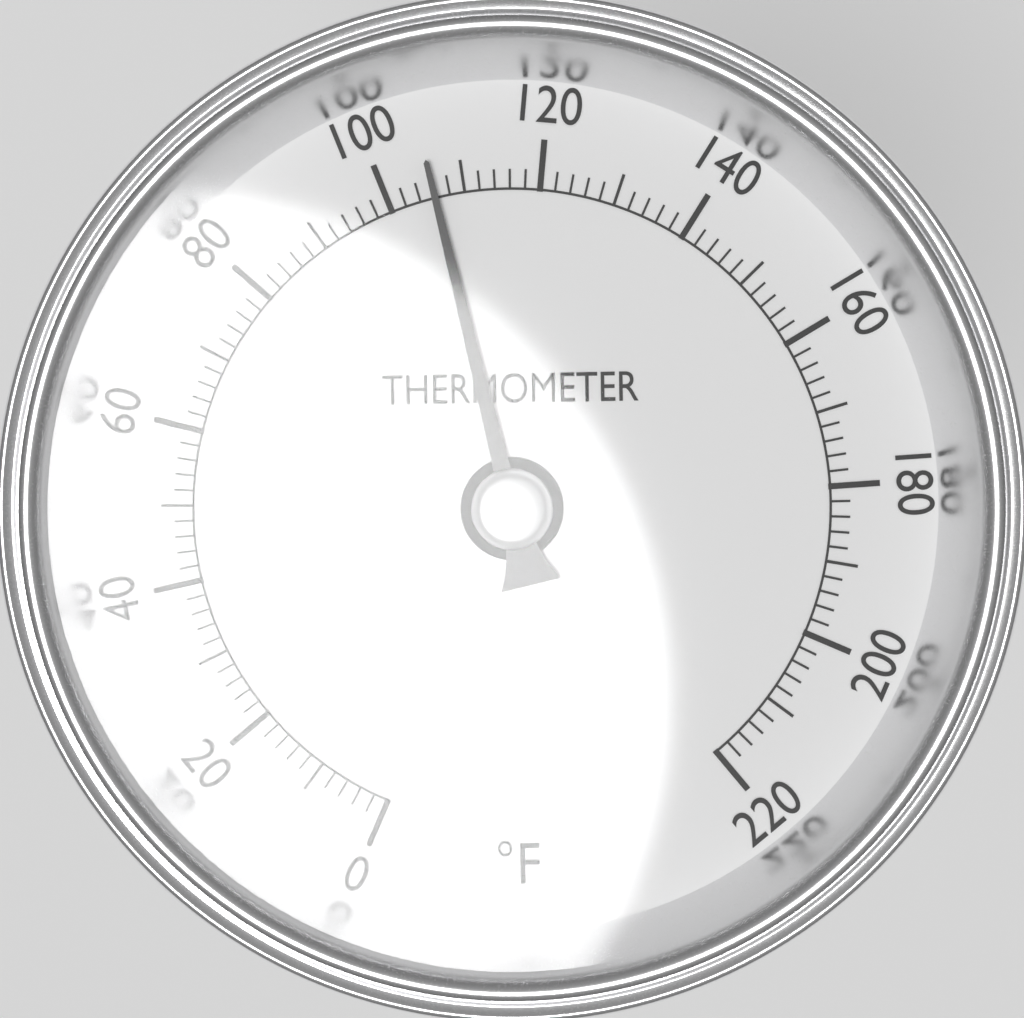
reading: 106 °F
